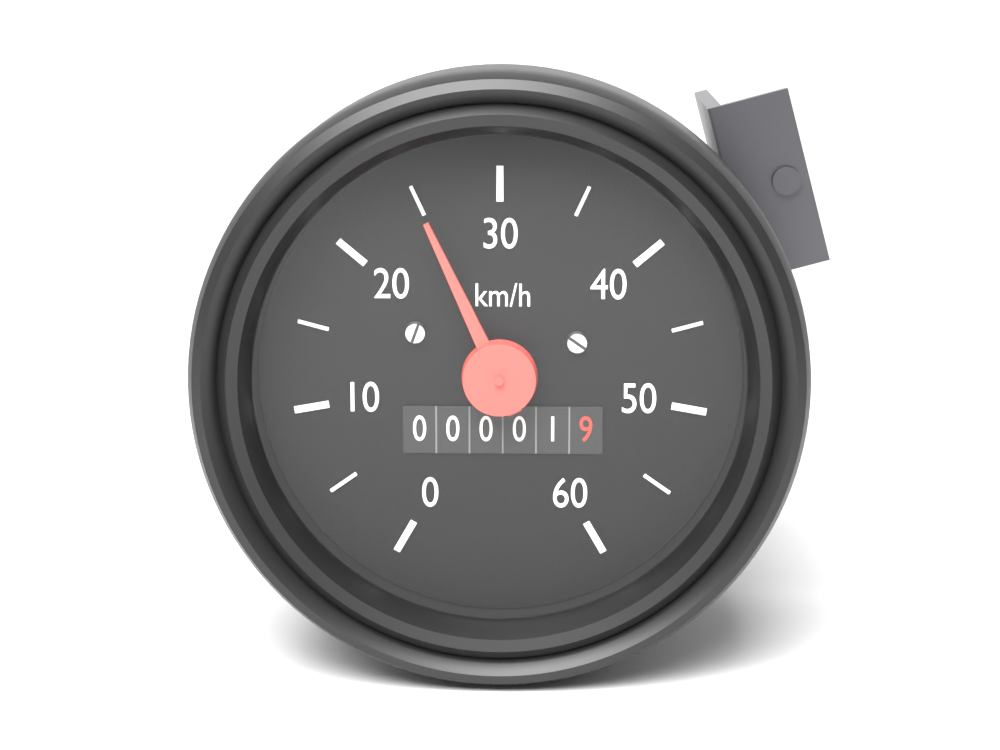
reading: 25 km/h
